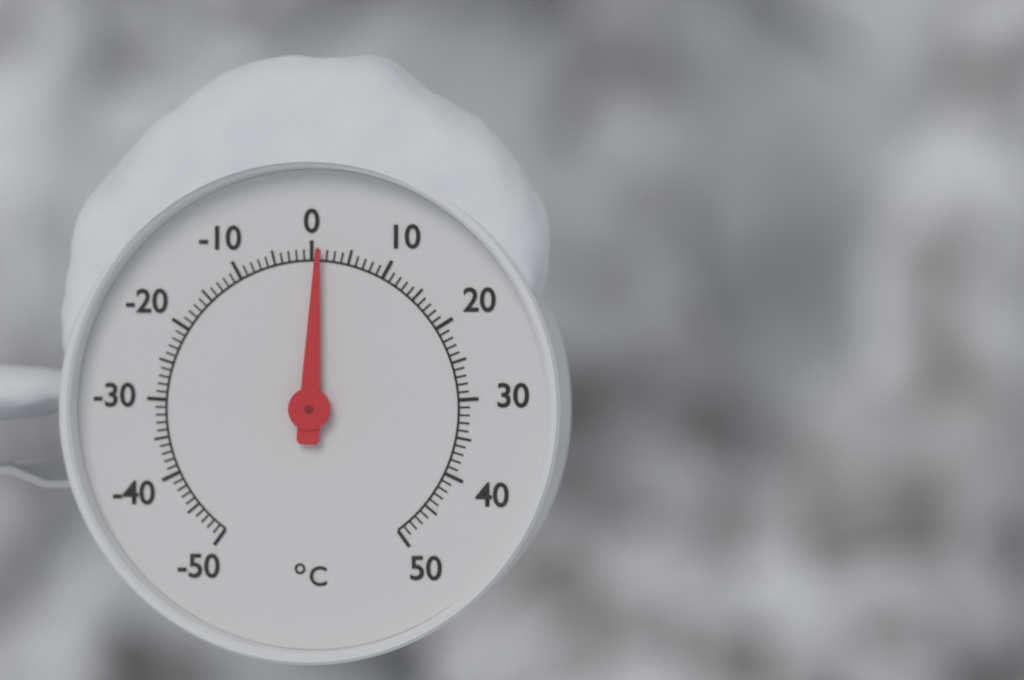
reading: 1 °C
